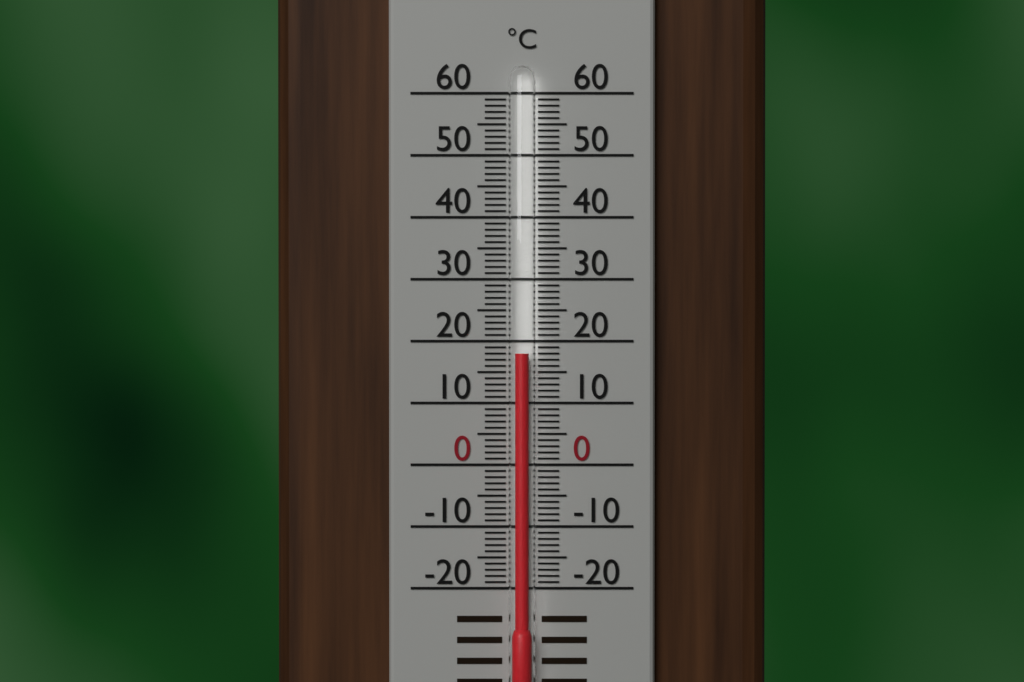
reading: 18 °C
